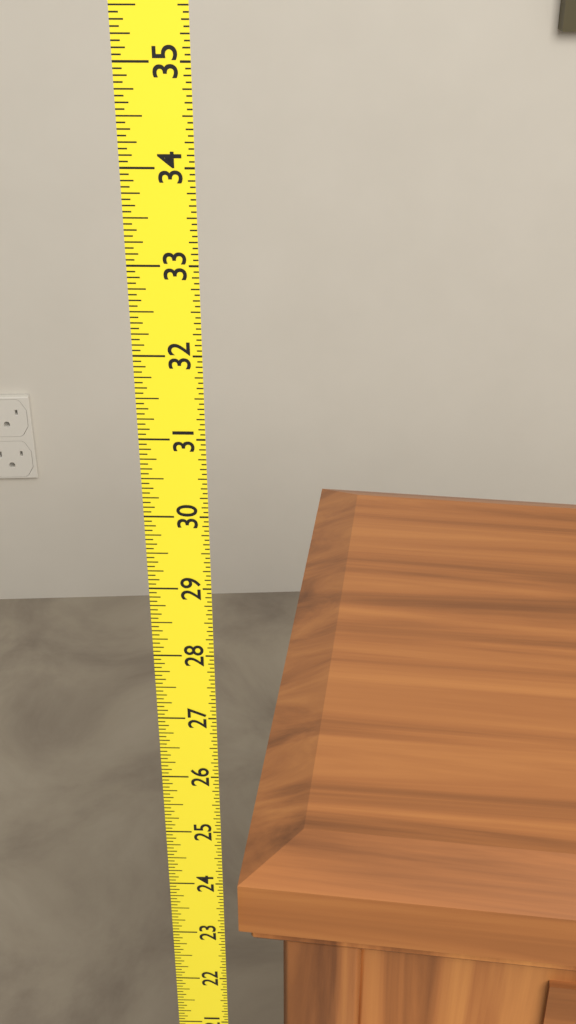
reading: 24.0000 (no unit)
